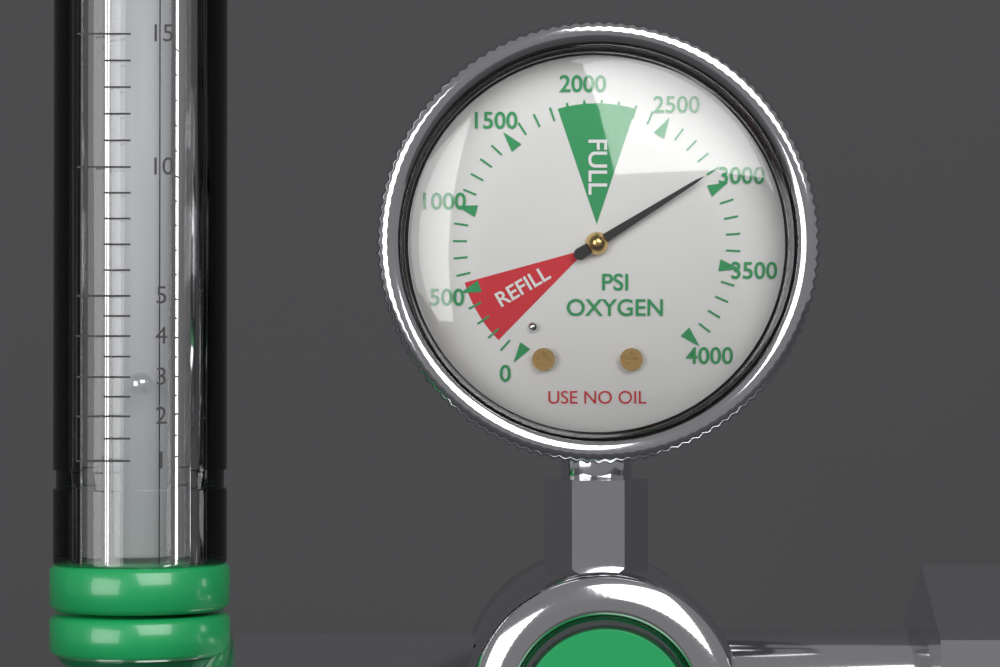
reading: 2900 psi
